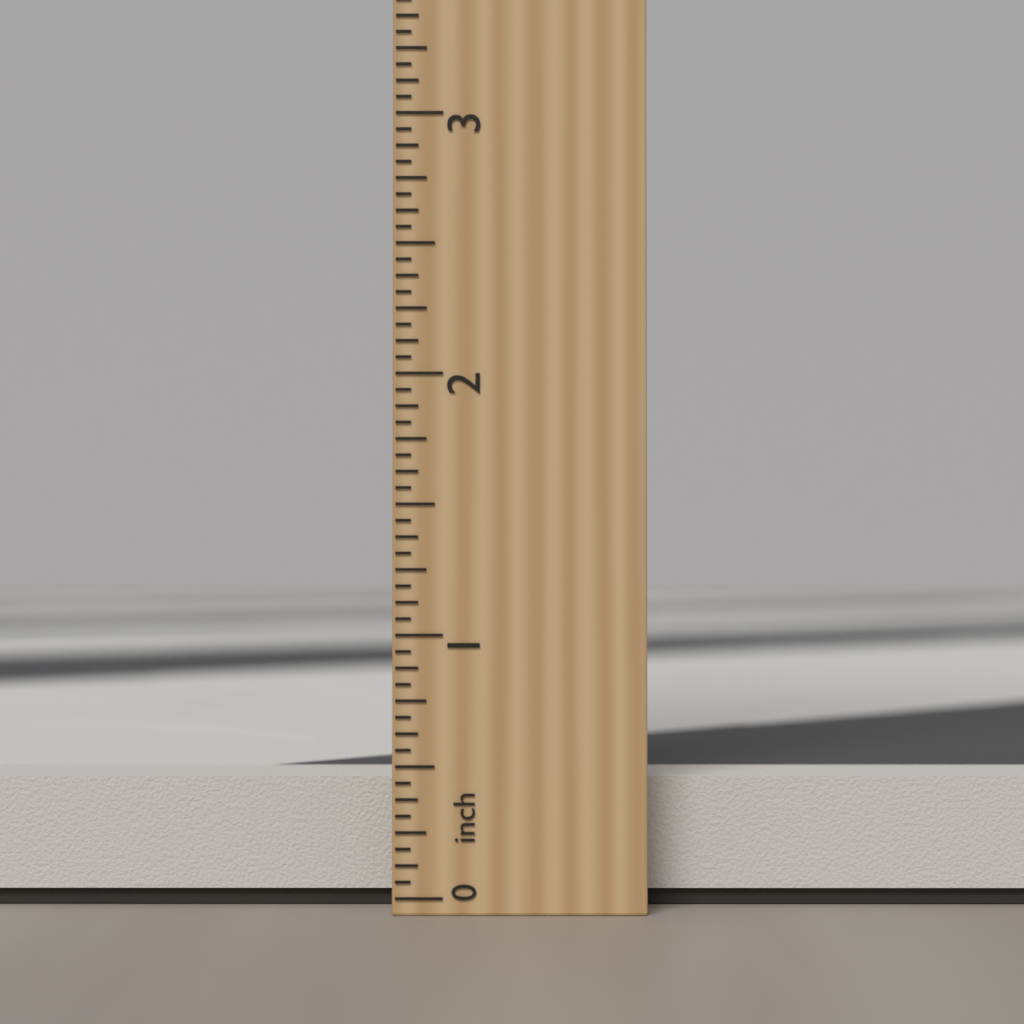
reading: 0.4375 inch
